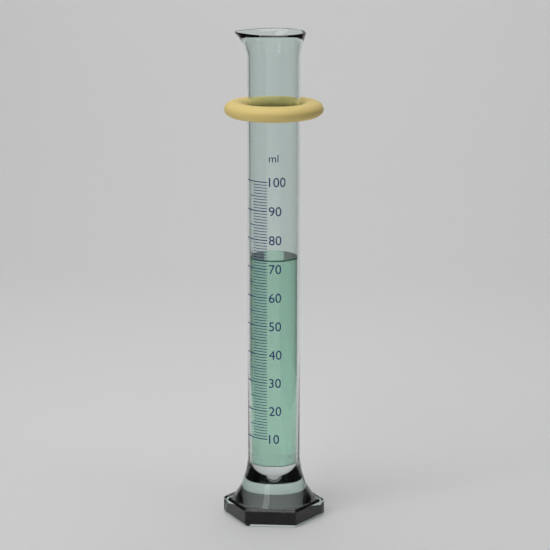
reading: 73 ml
